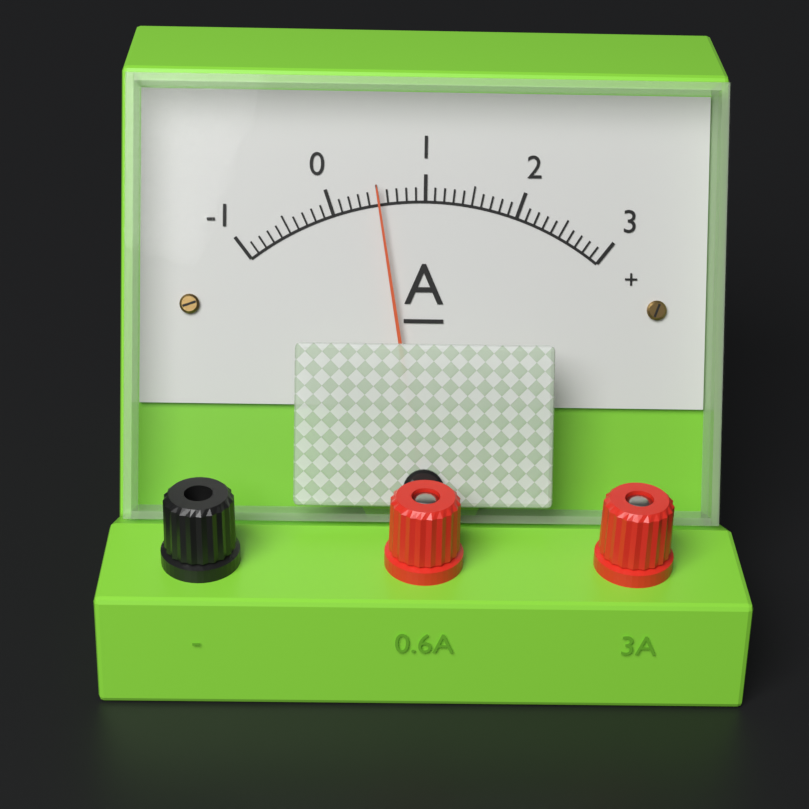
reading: 0.5 A
